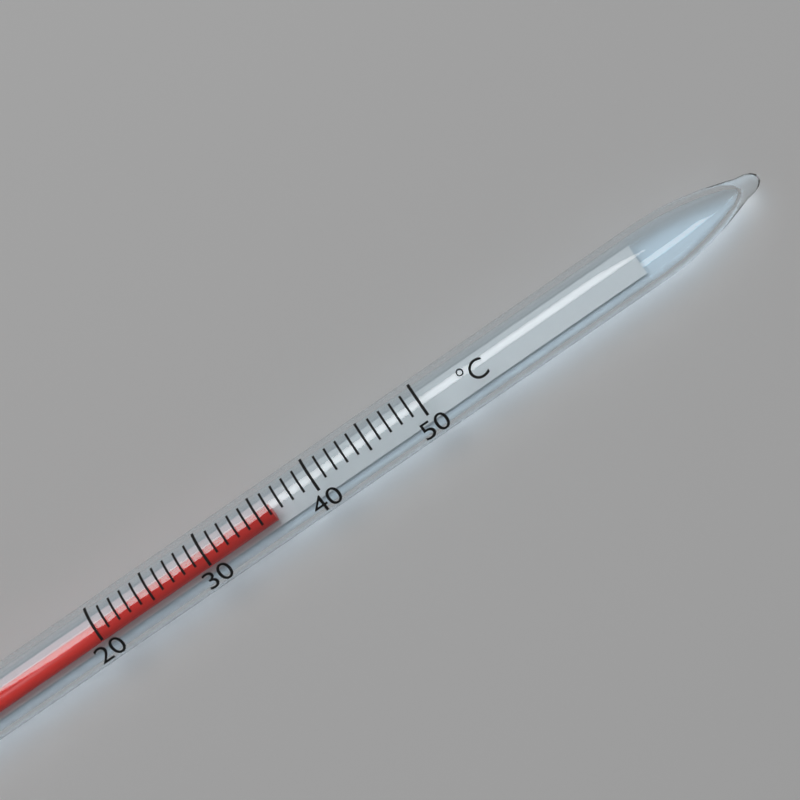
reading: 36 °C
